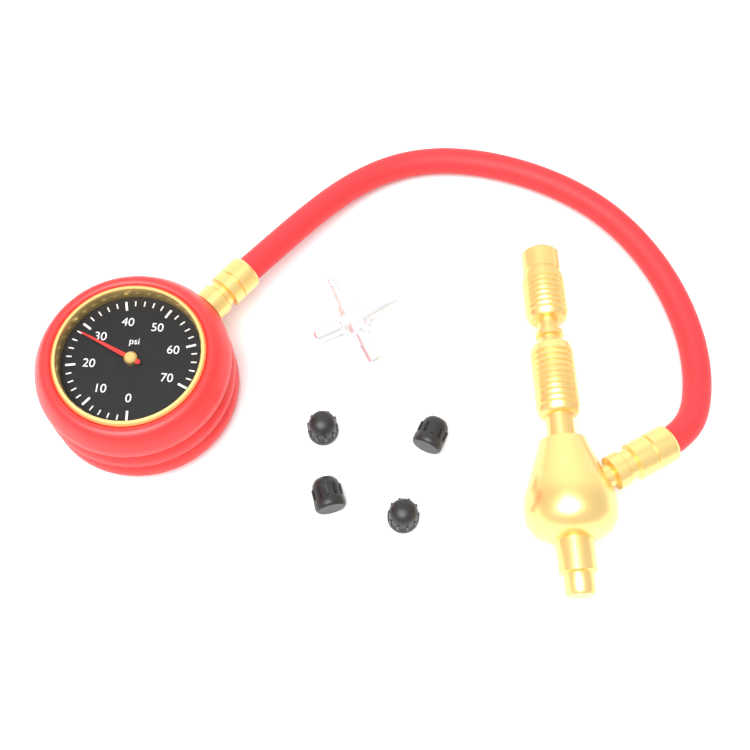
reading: 28 psi
